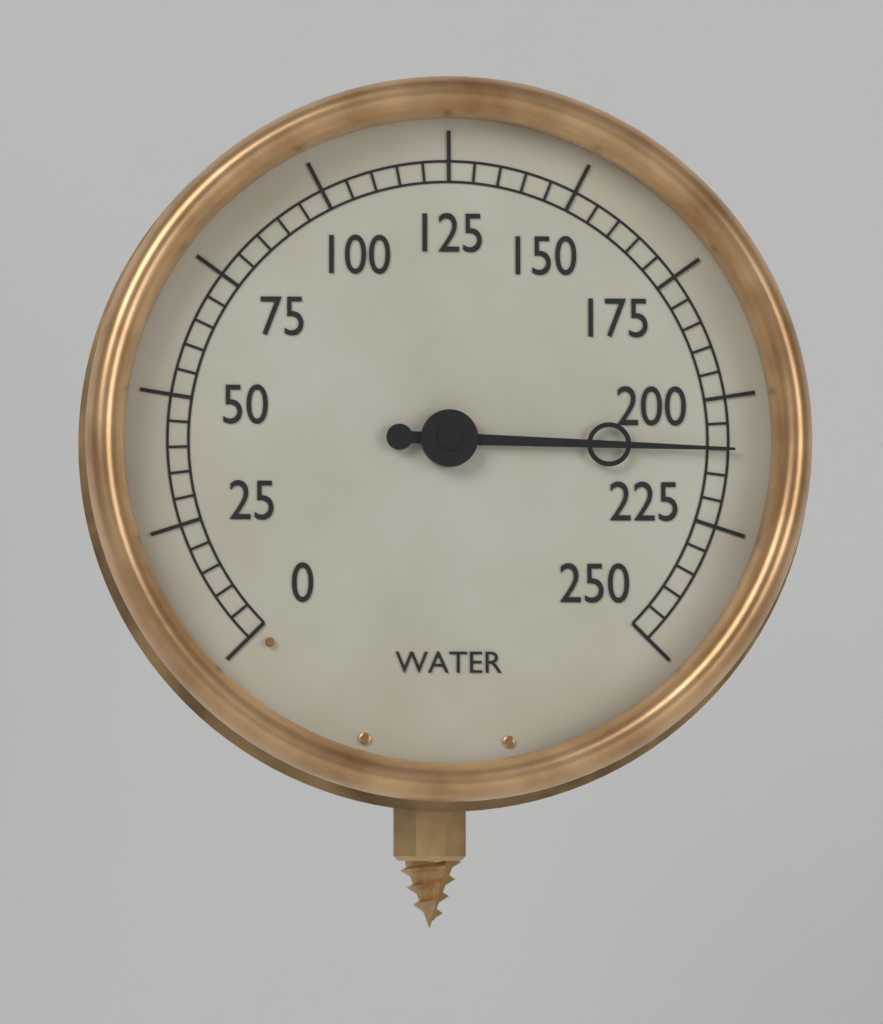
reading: 210 (no unit)
